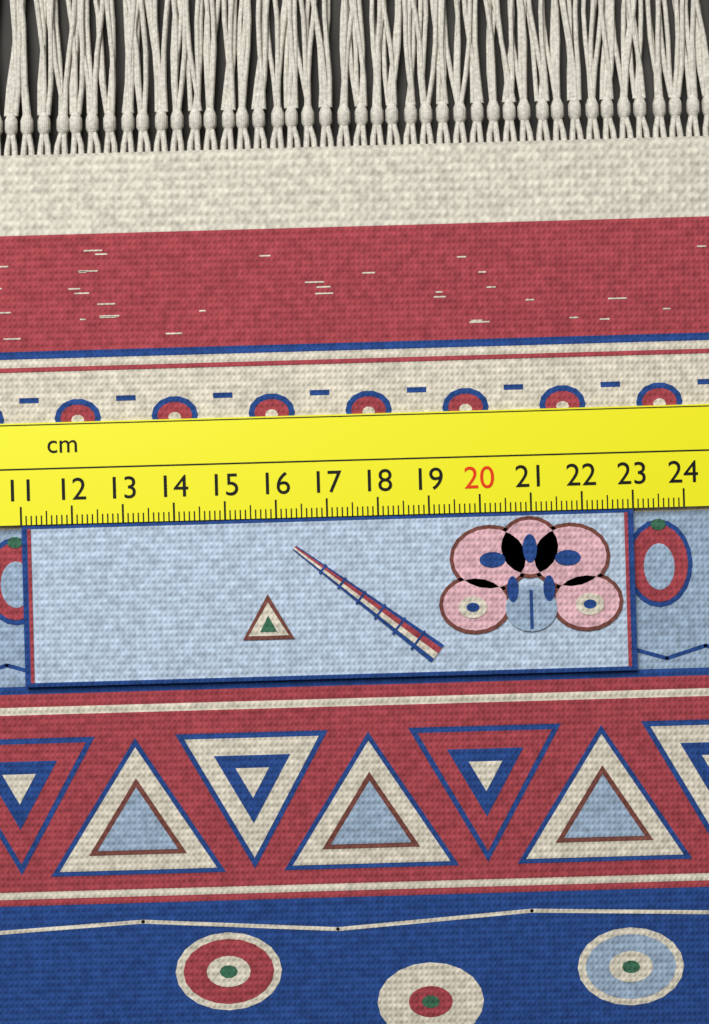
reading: 23.0 cm
